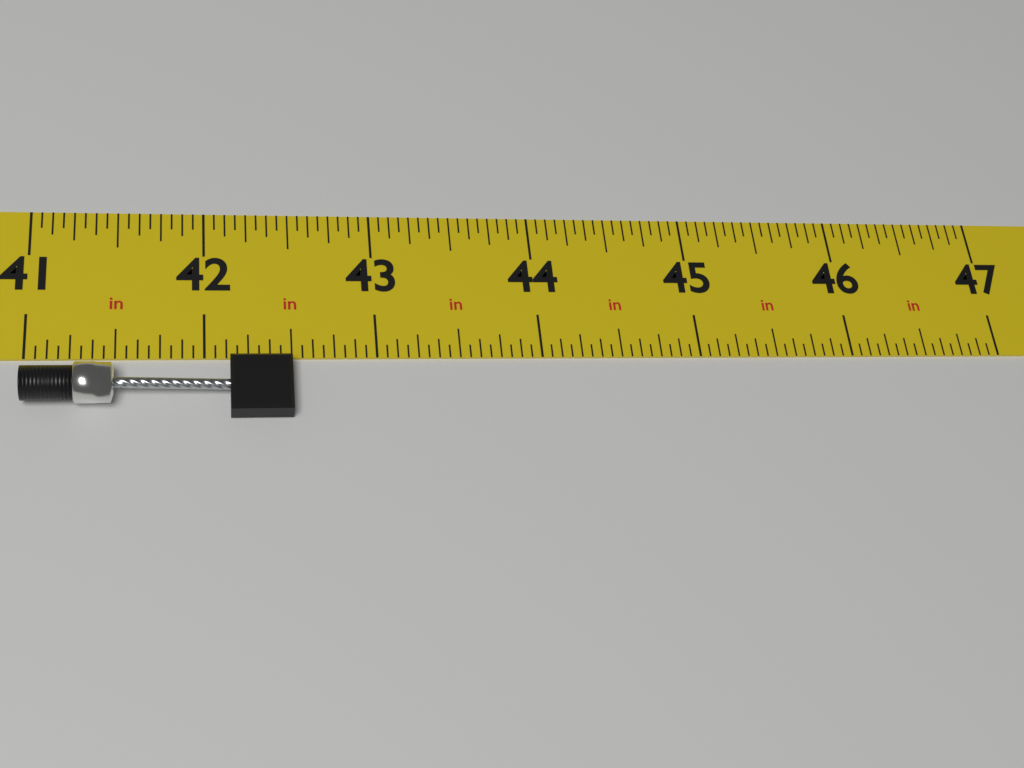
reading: 42.5000 in
